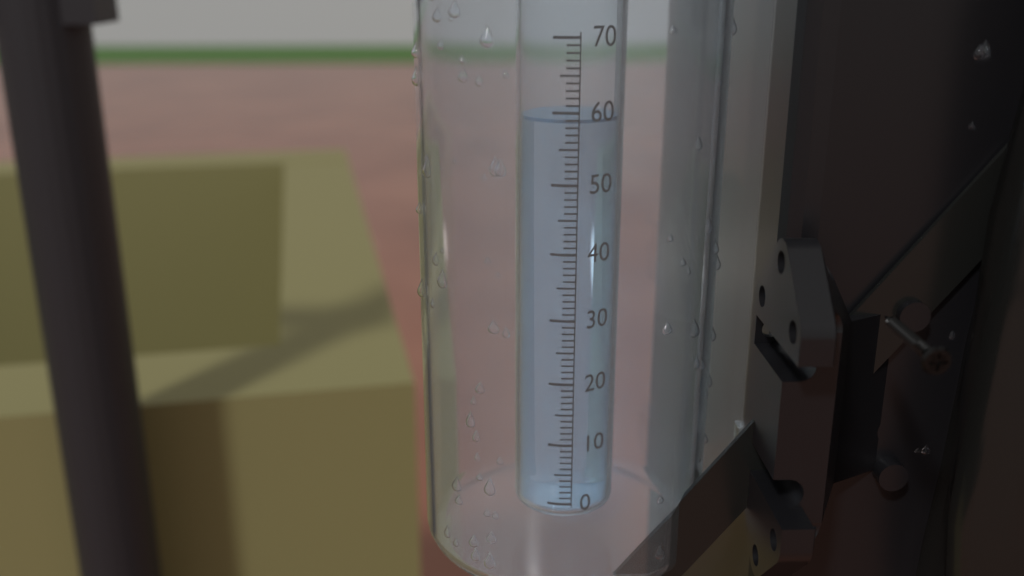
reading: 59 (no unit)
